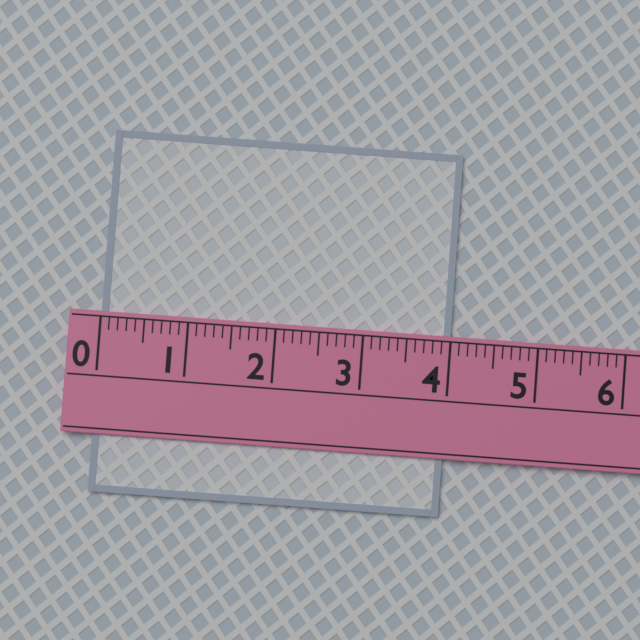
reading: 4.0 (no unit)
